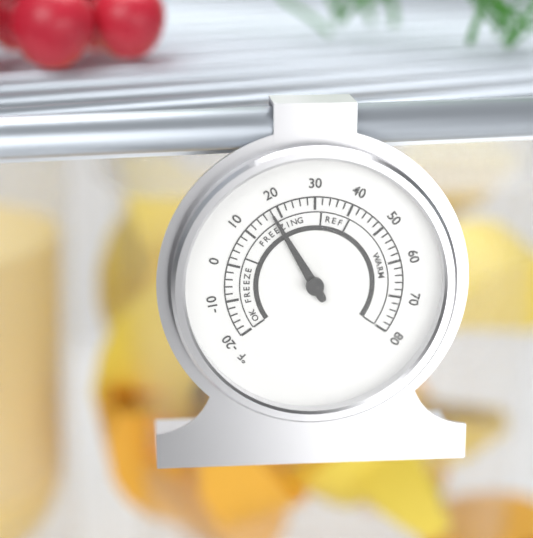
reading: 18 °F
